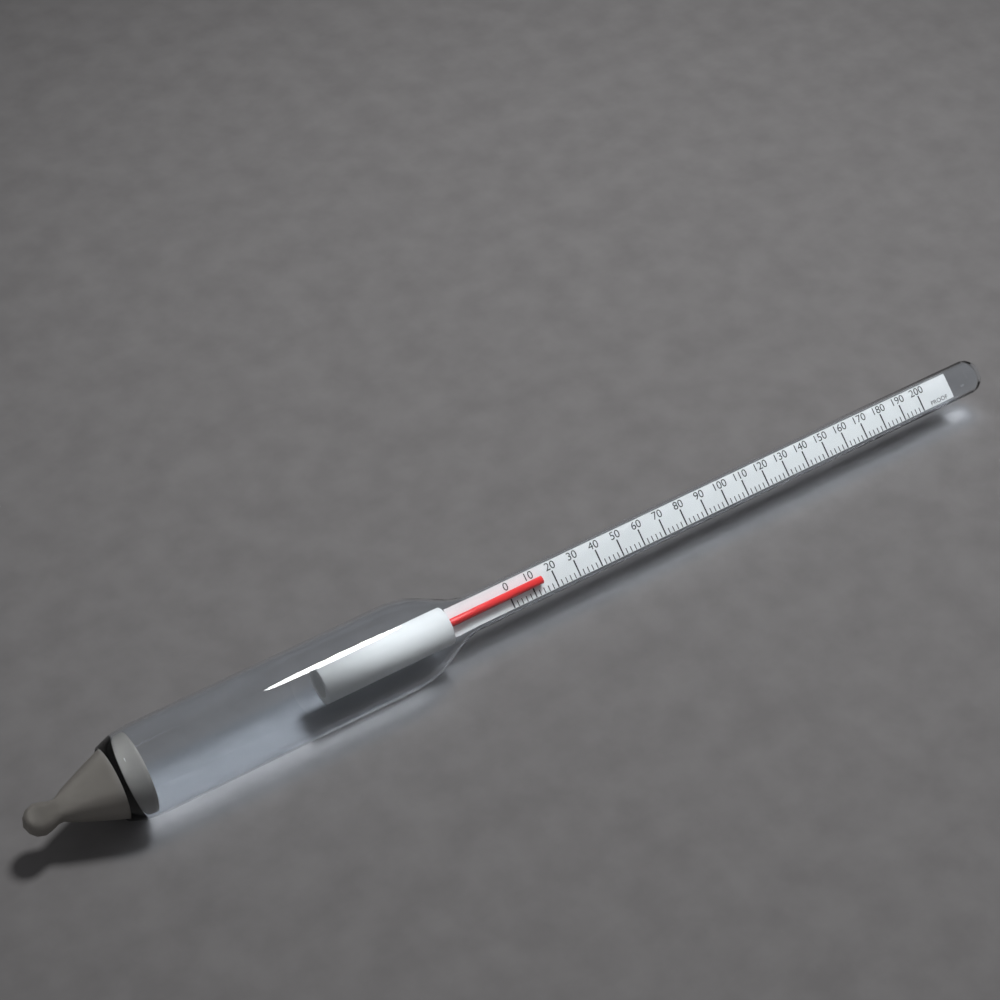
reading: 14 proof
